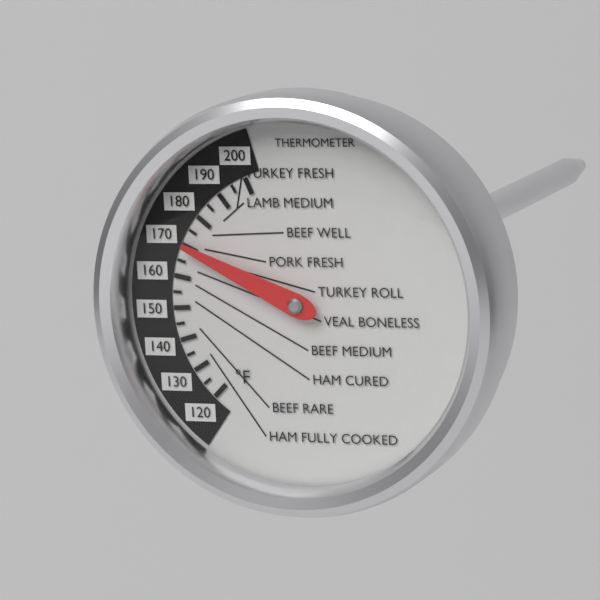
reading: 170 °F
